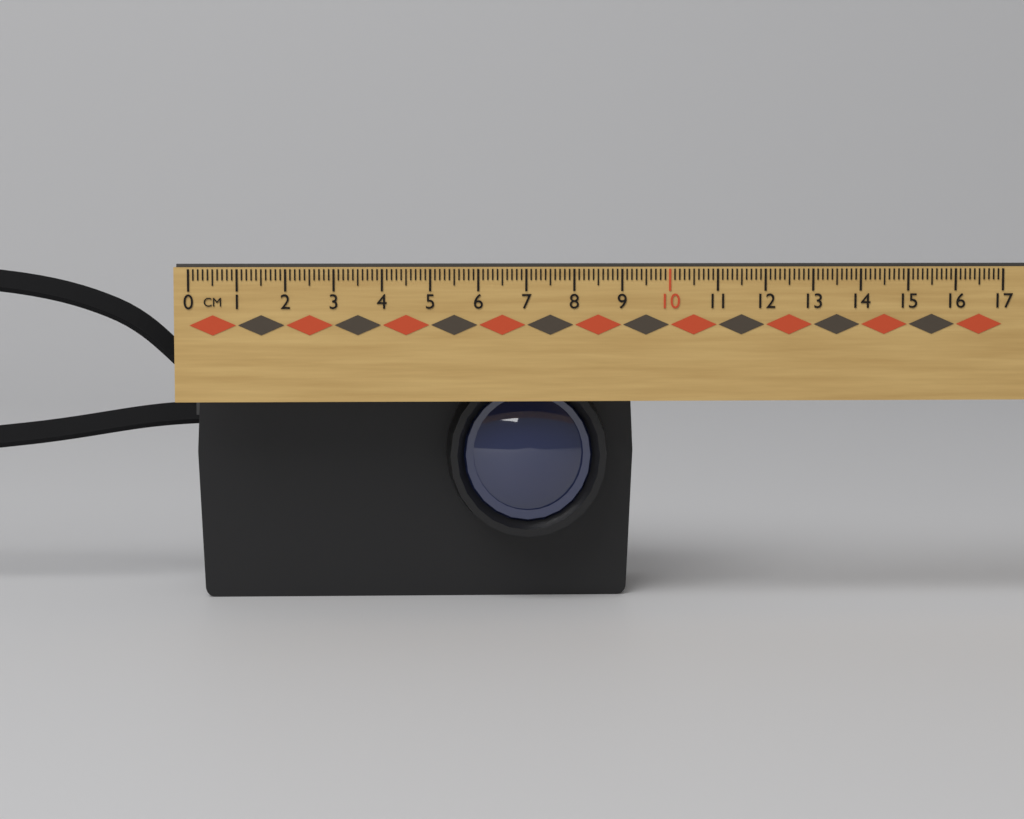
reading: 9.4 cm
